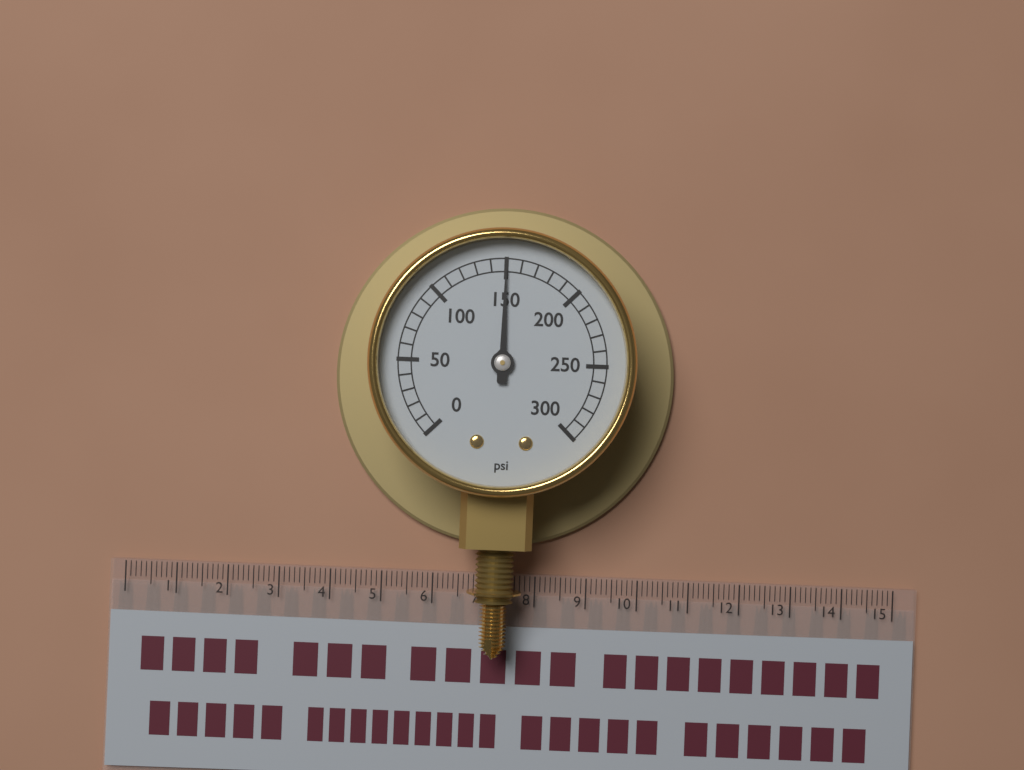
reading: 150 psi
